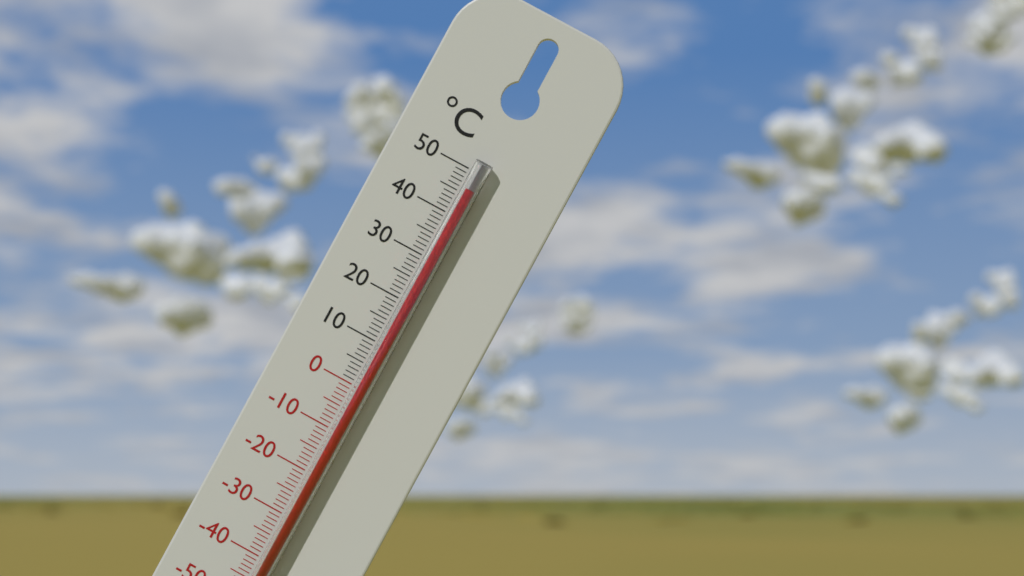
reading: 46 °C
